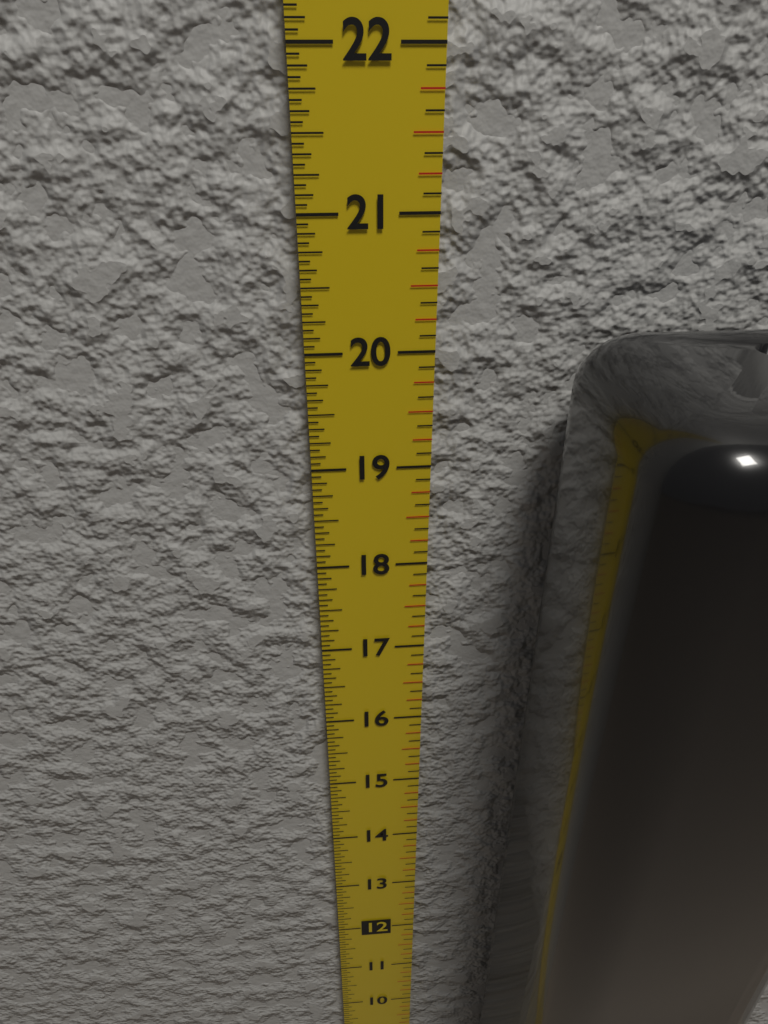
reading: 20.2500 in
